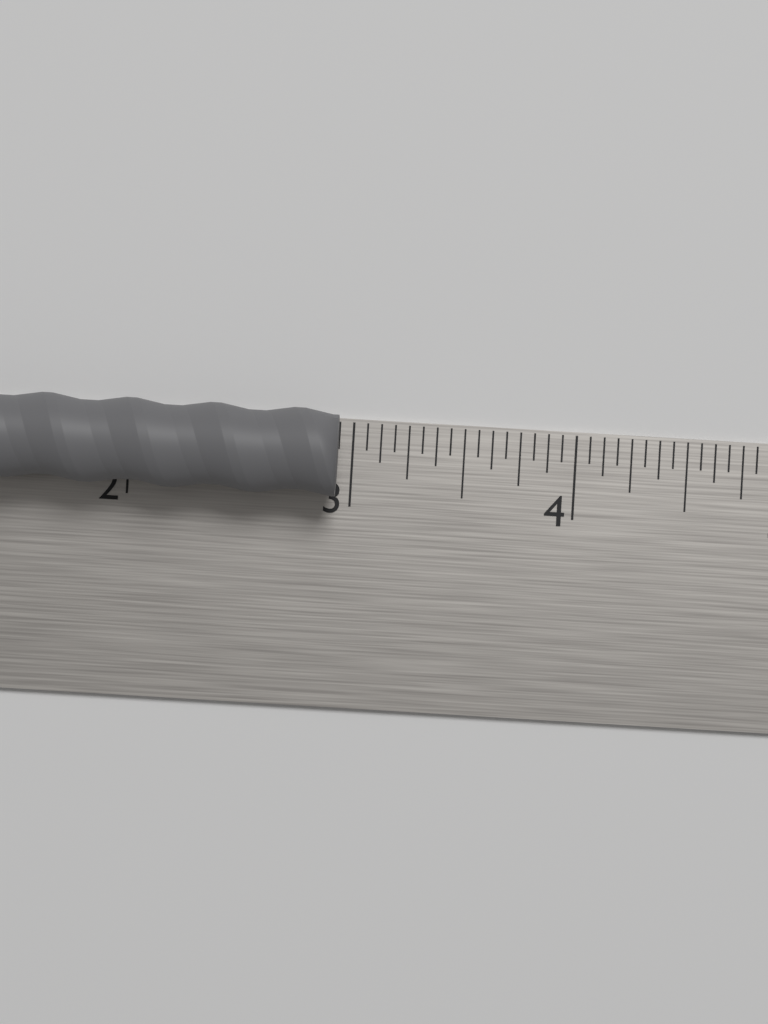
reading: 2.9375 in
